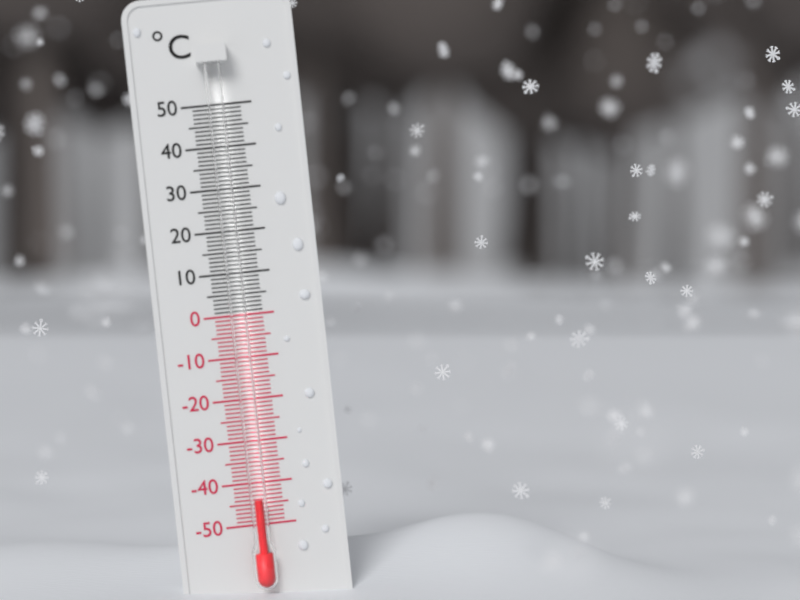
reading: -44 °C
